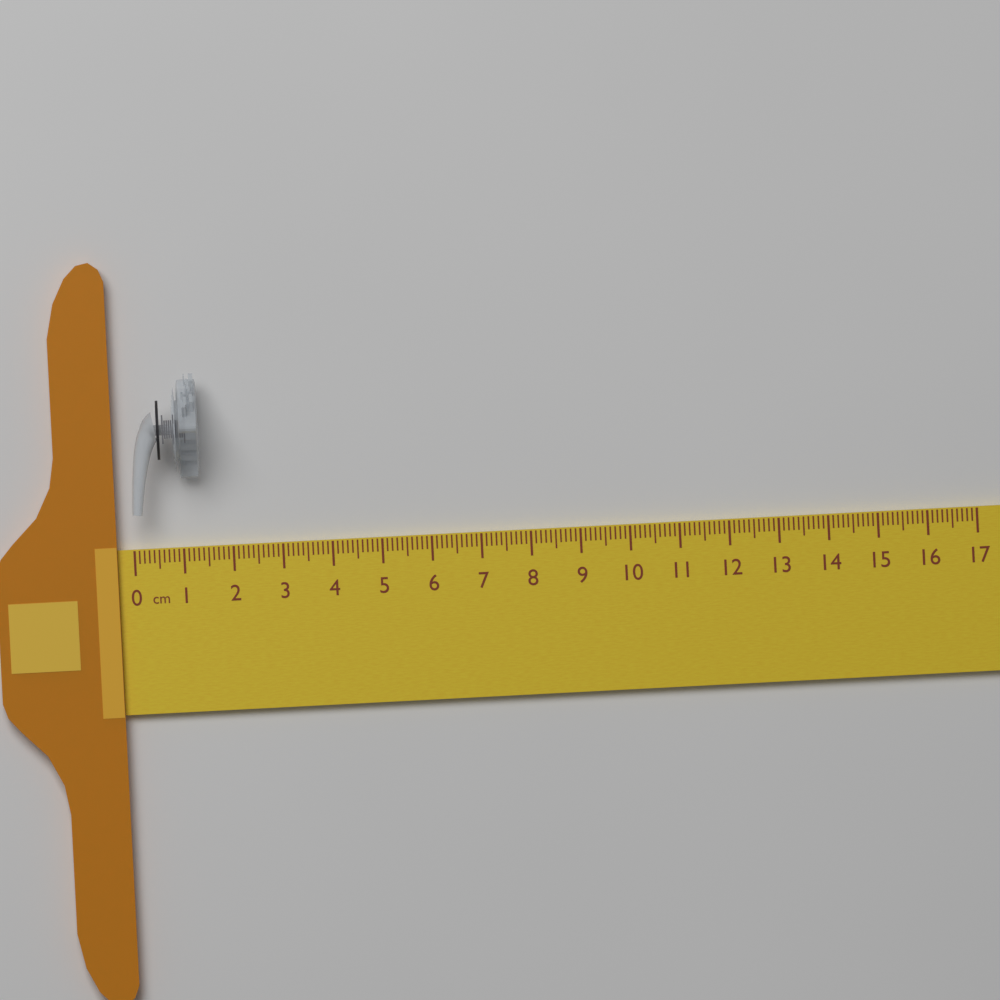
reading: 1.4 cm
